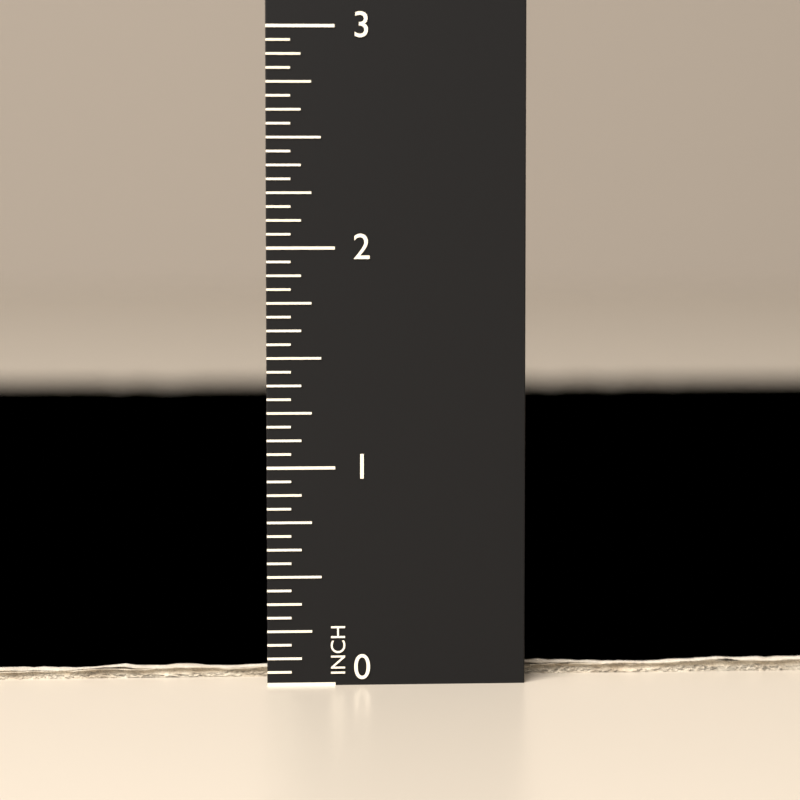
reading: 0.0625 in
